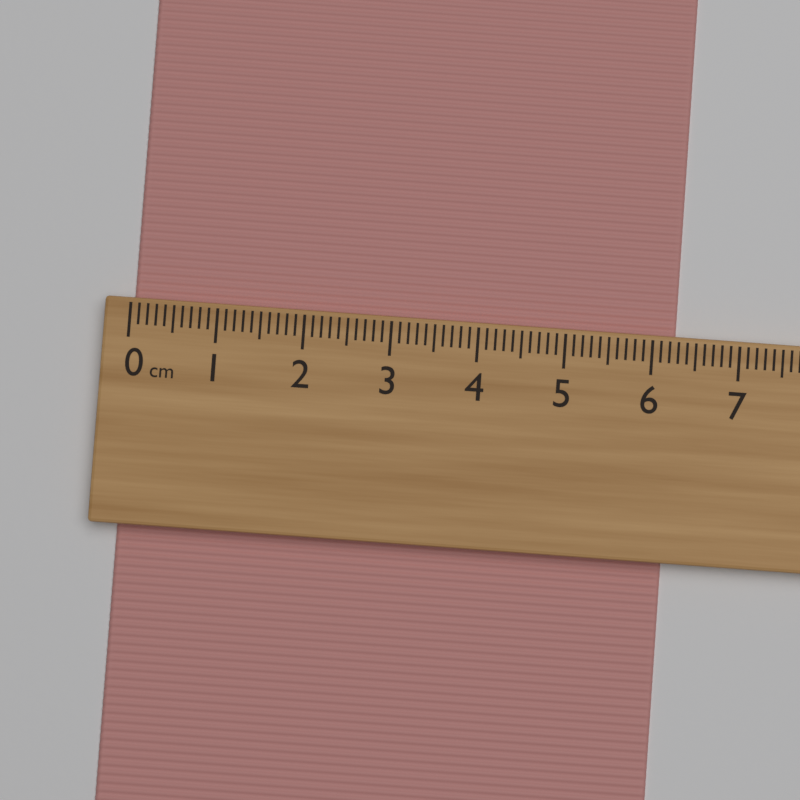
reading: 6.3 cm
